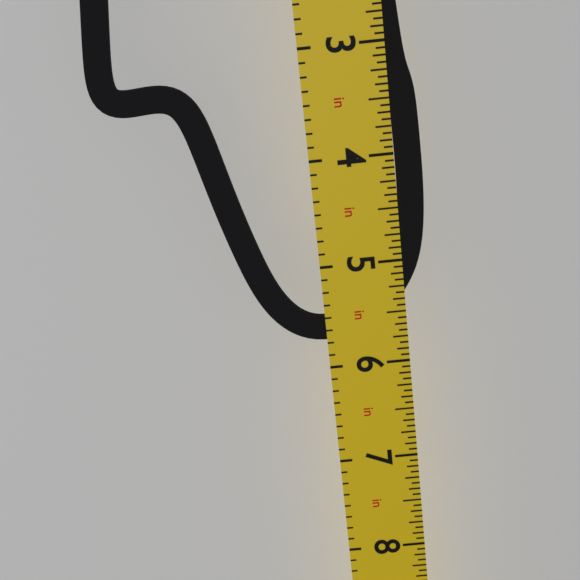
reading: 5.7500 in
